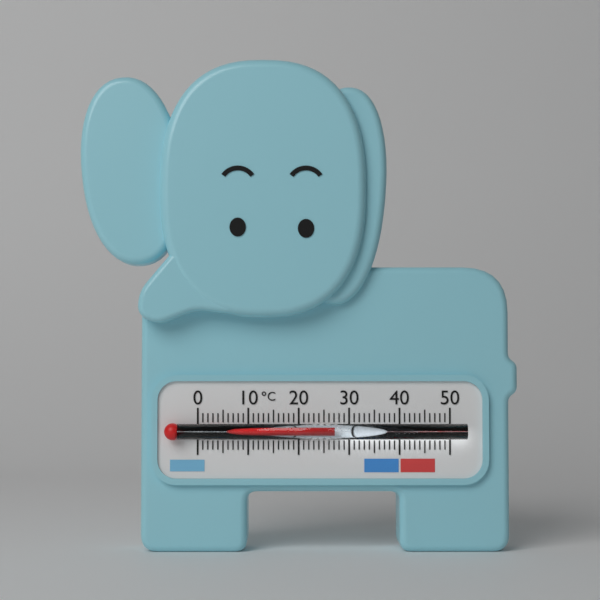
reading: 27 °C
